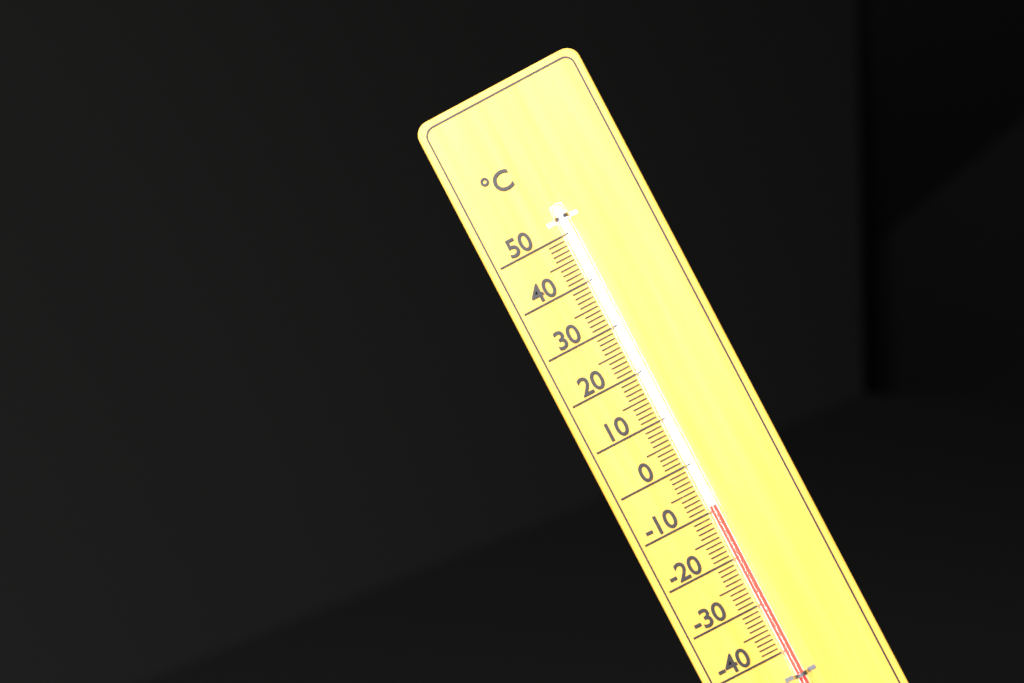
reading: -9 °C
